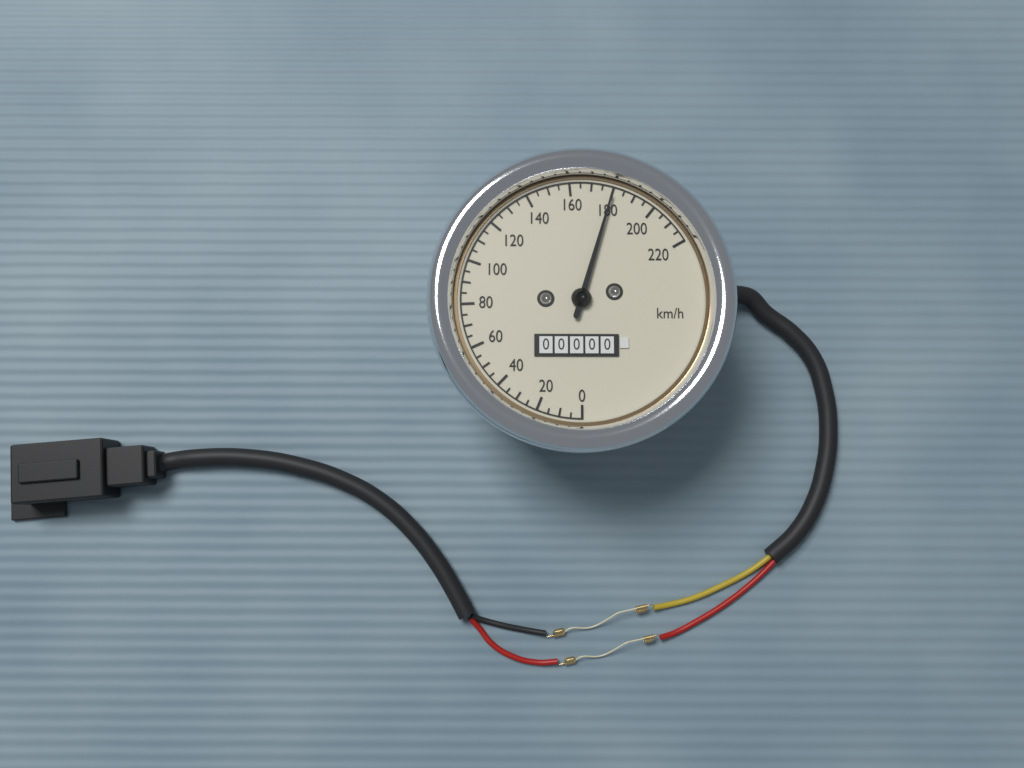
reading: 180 km/h
